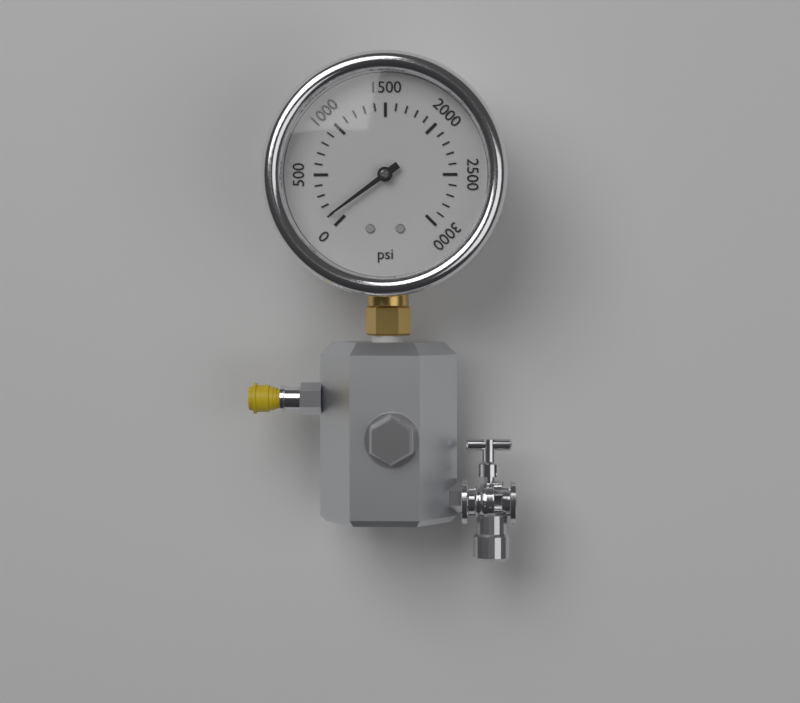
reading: 100 psi
